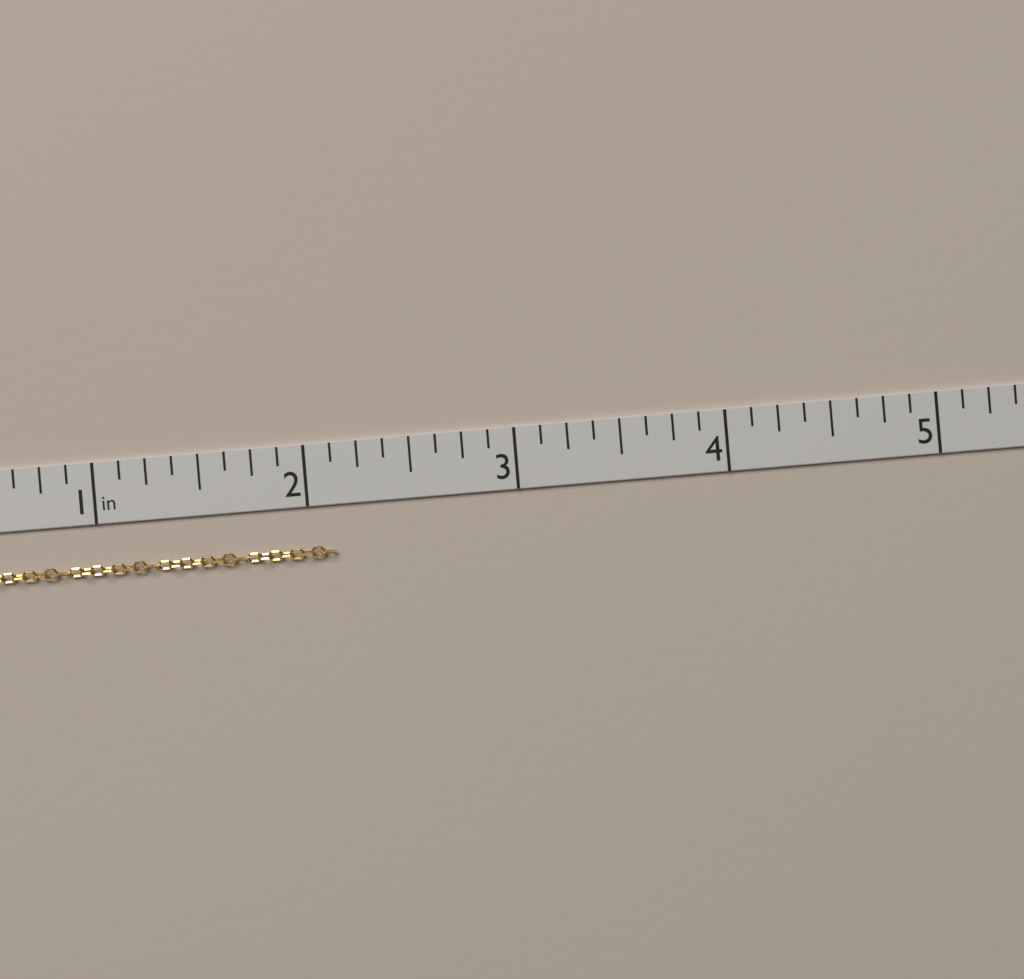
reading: 2.125 in
